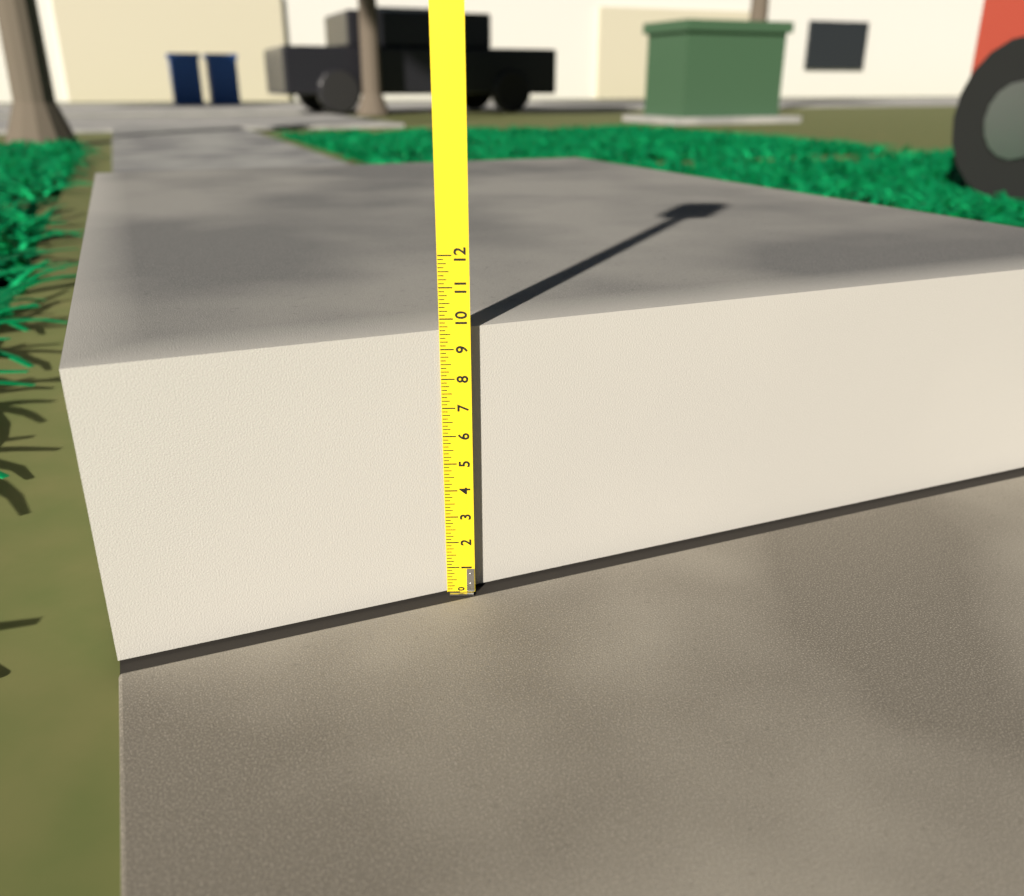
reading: 9.625 (no unit)
